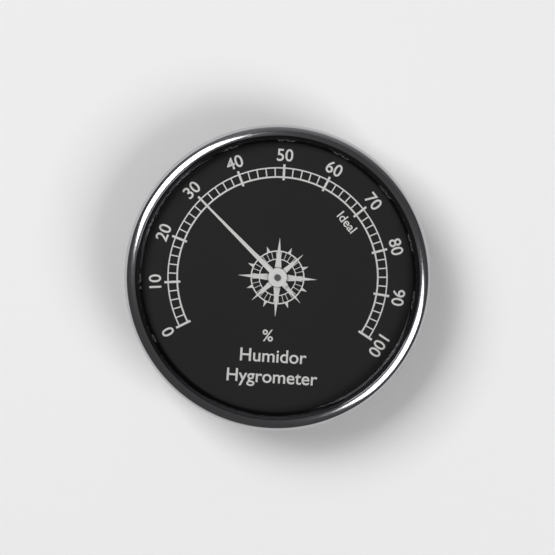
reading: 30 %
